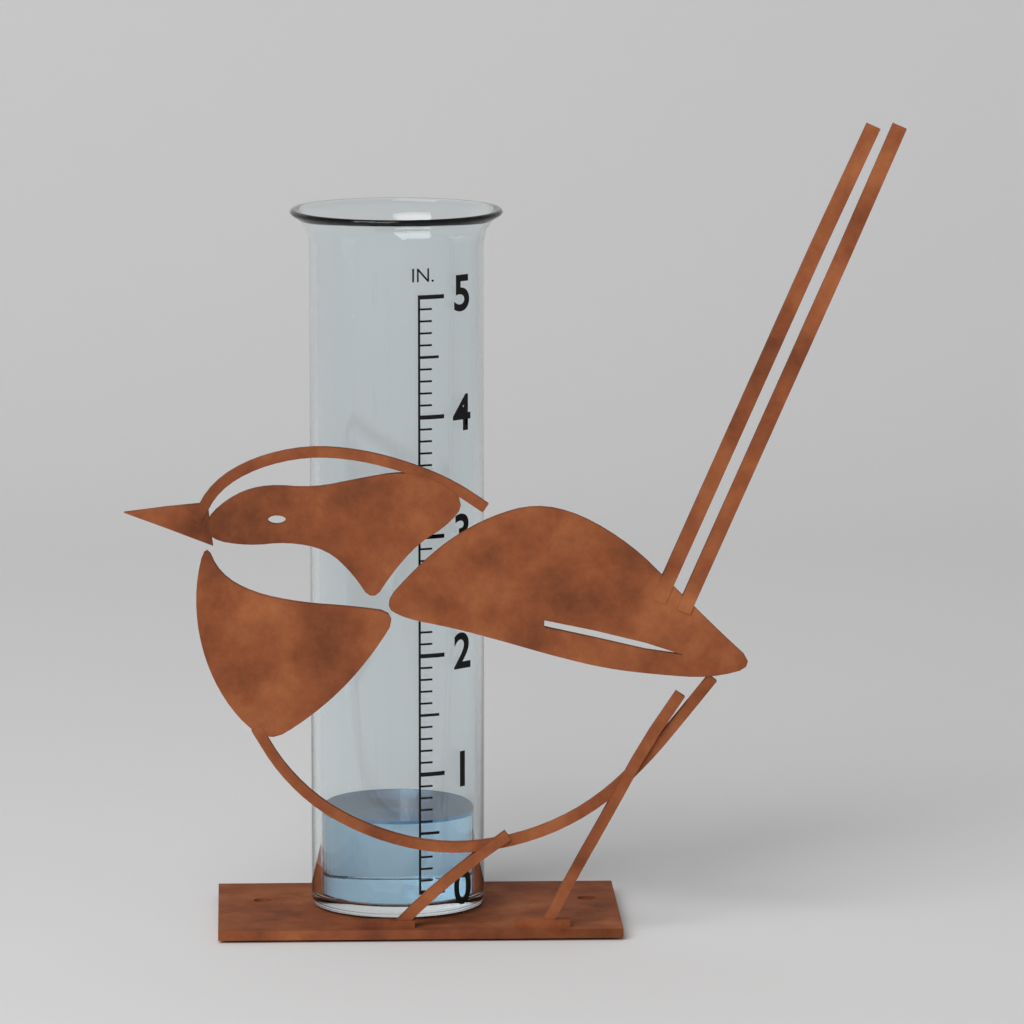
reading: 0.6 in
